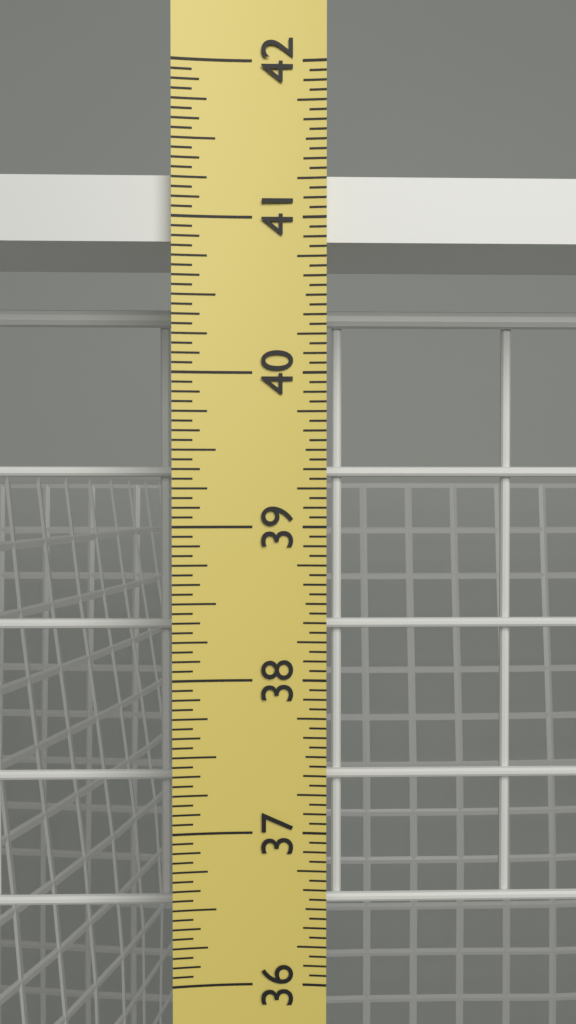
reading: 41.3125 in
